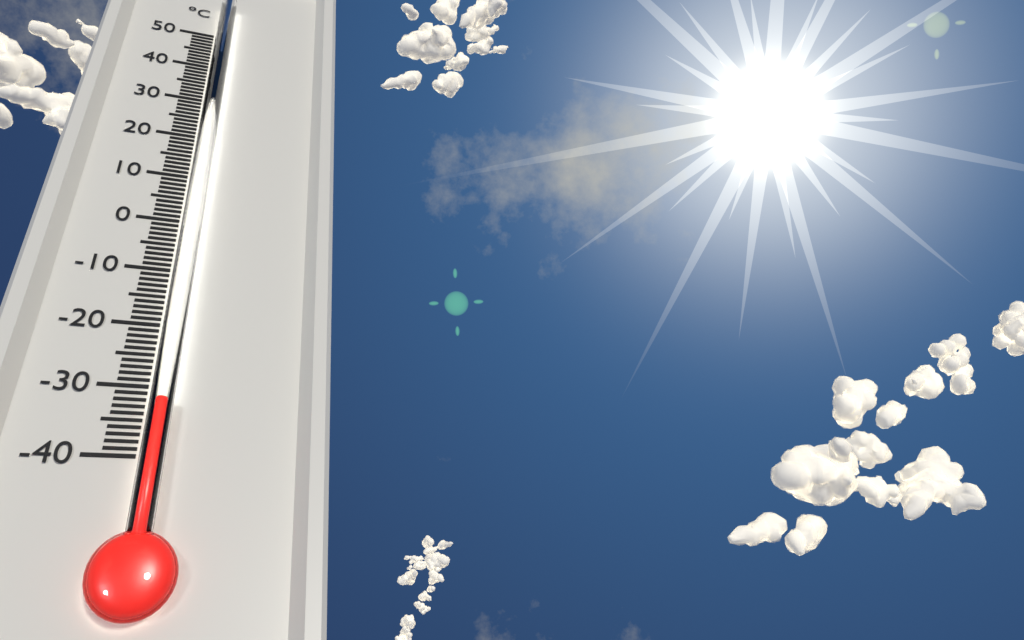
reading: -33 °C
